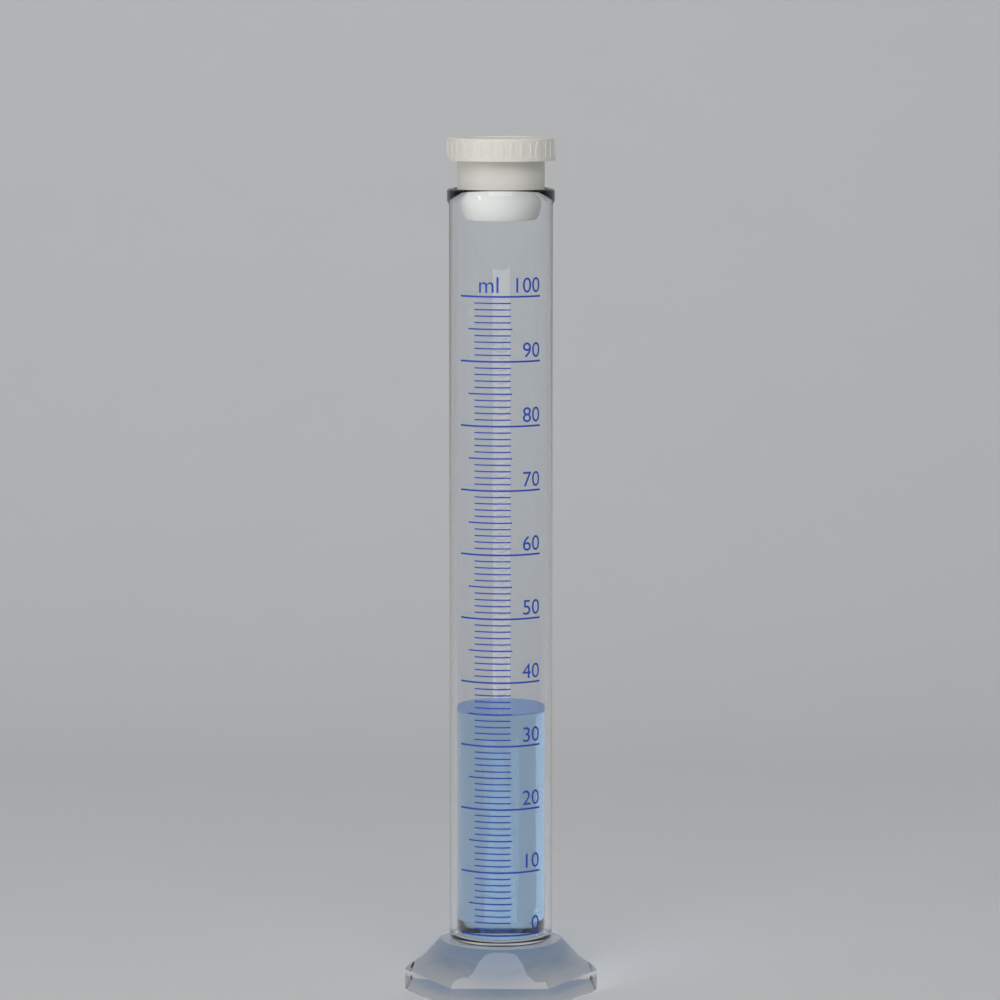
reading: 35 ml
